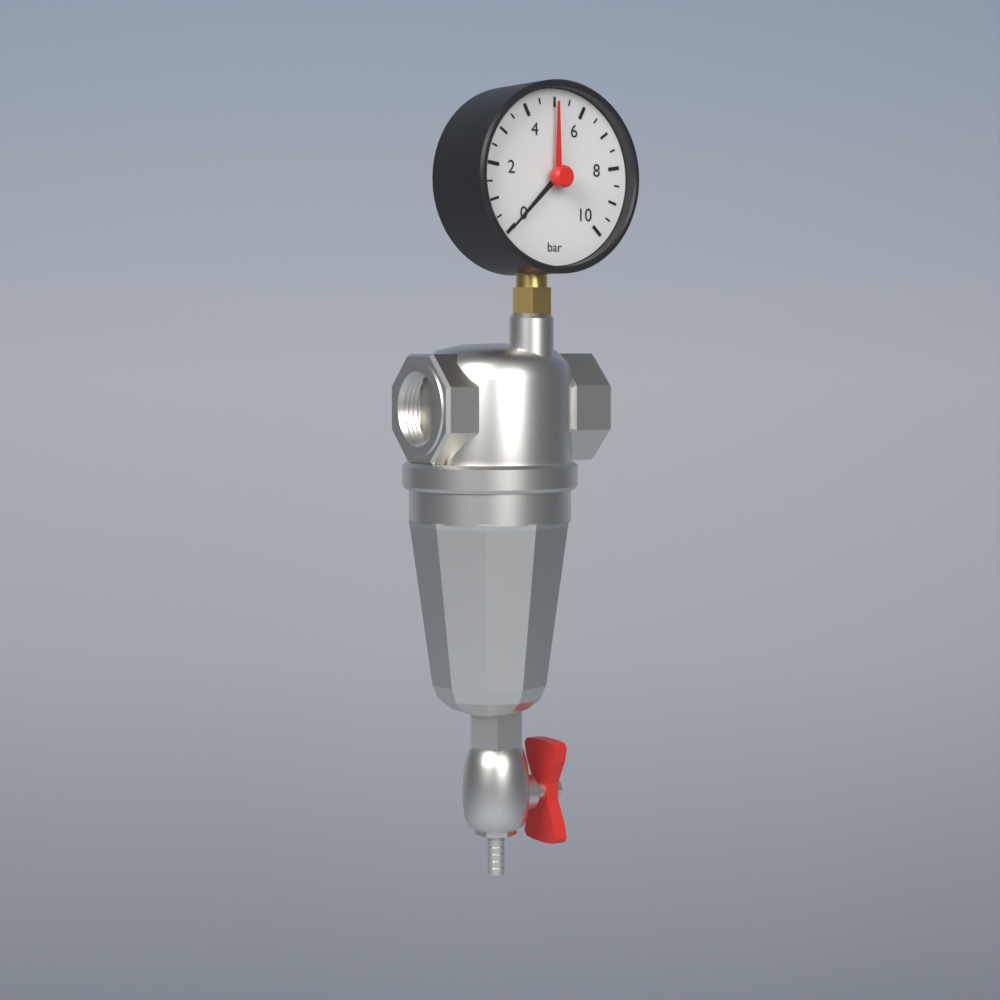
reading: 0.0 bar
